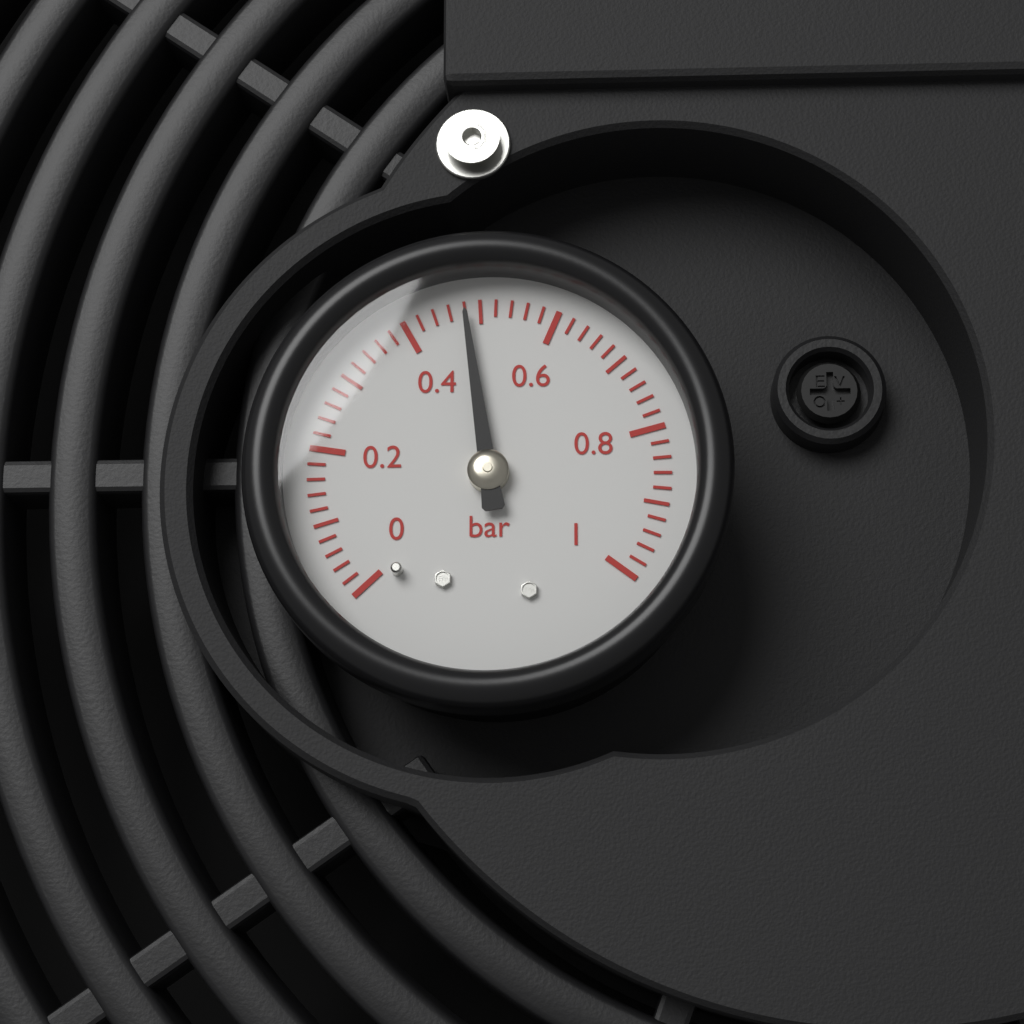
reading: 0.48 bar
